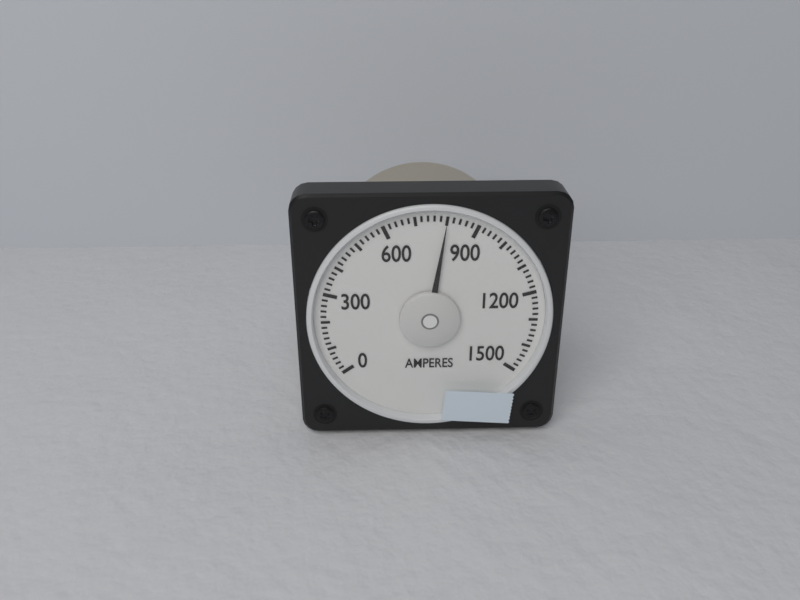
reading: 800 A
